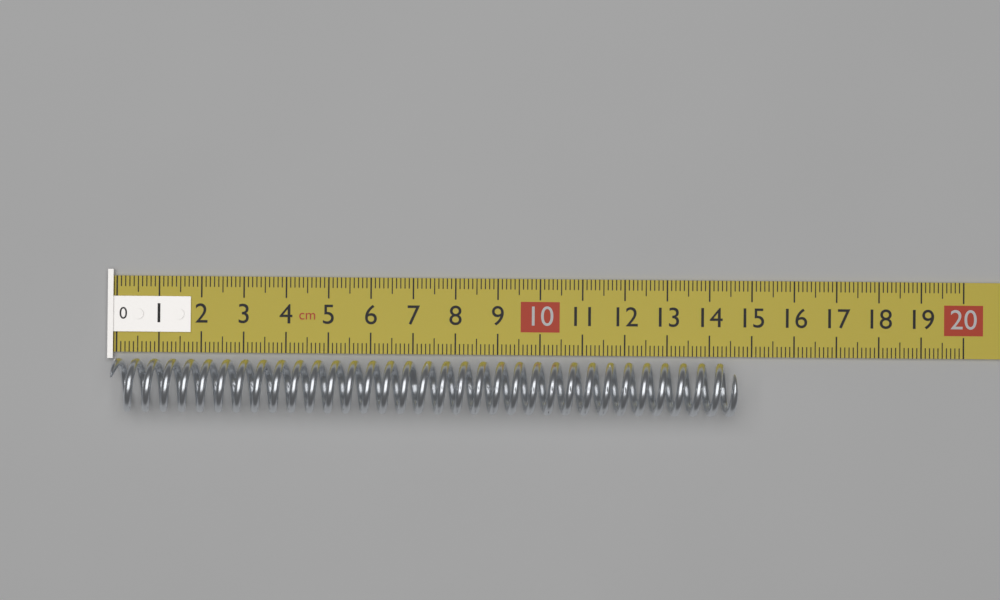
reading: 14.6 cm
